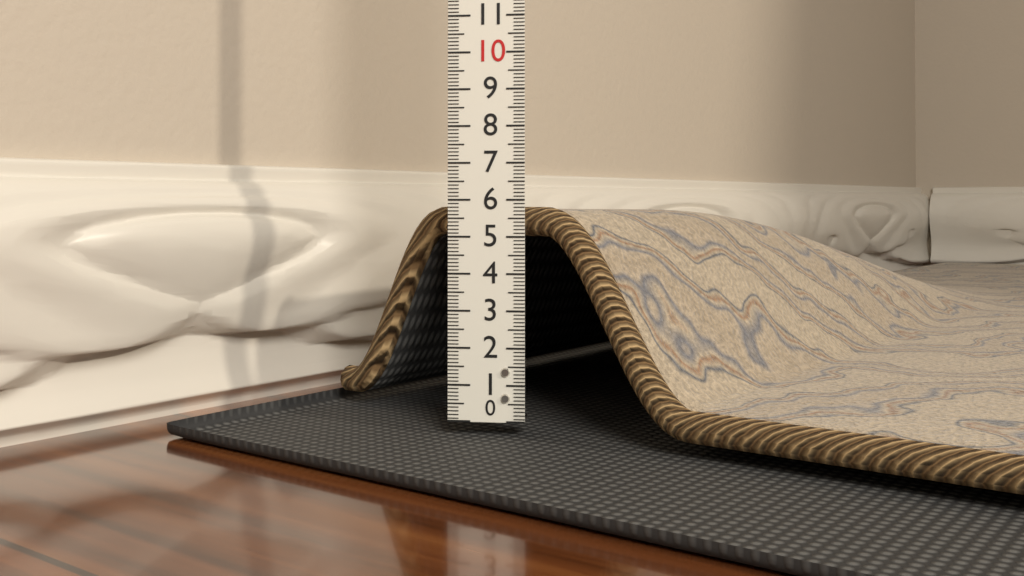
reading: 5.8 (no unit)
